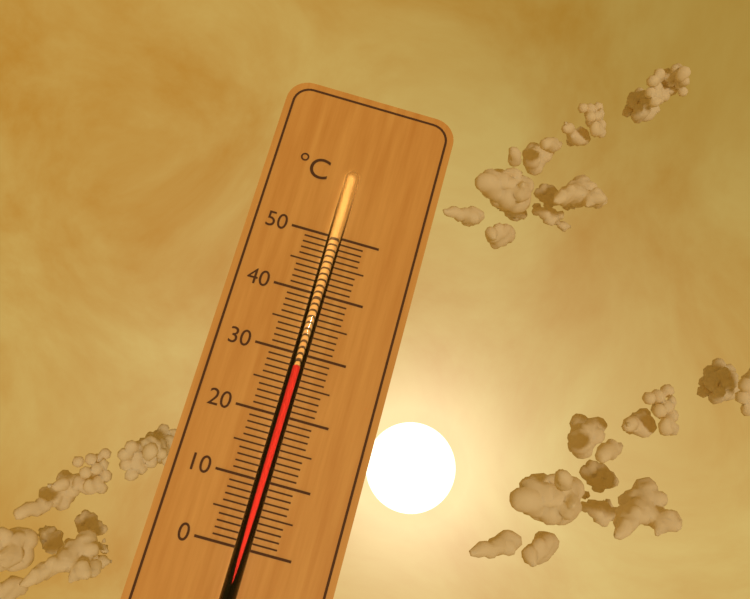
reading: 28 °C
